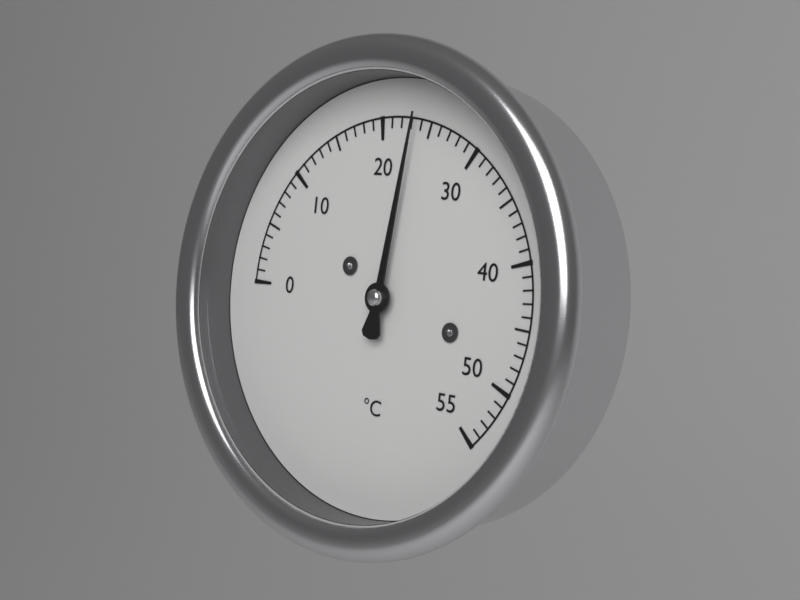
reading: 23.5 °C
